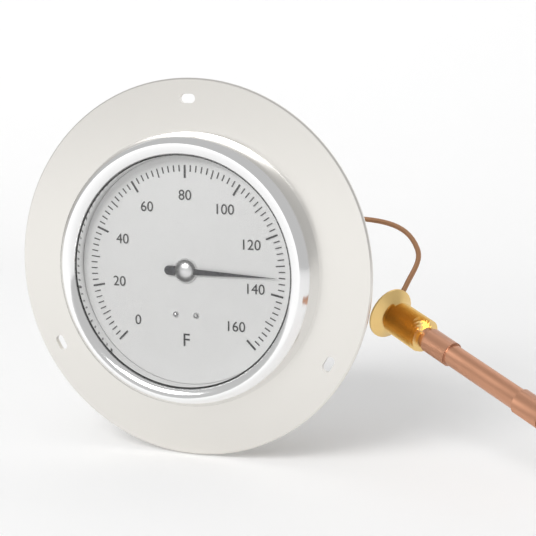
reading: 134 °F
